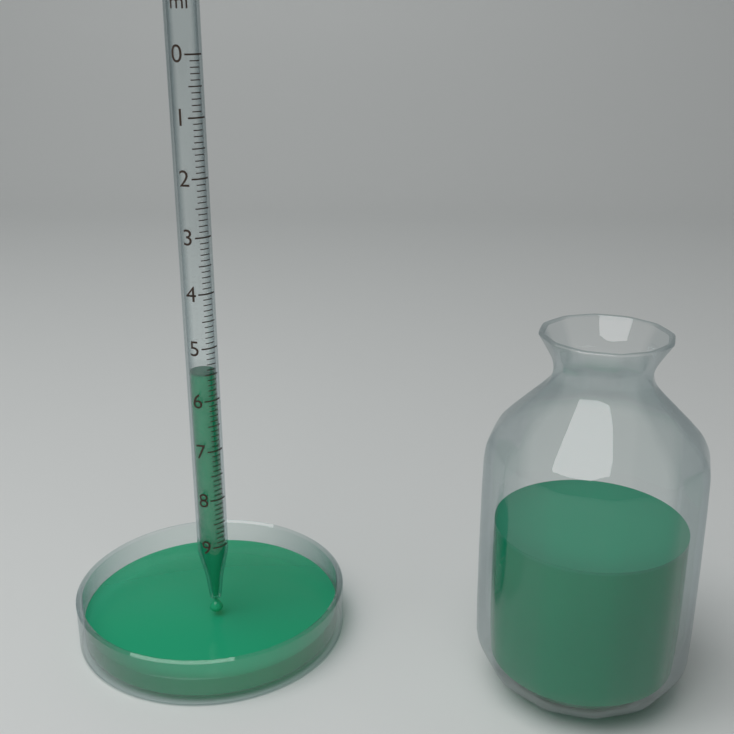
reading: 5.5 ml
